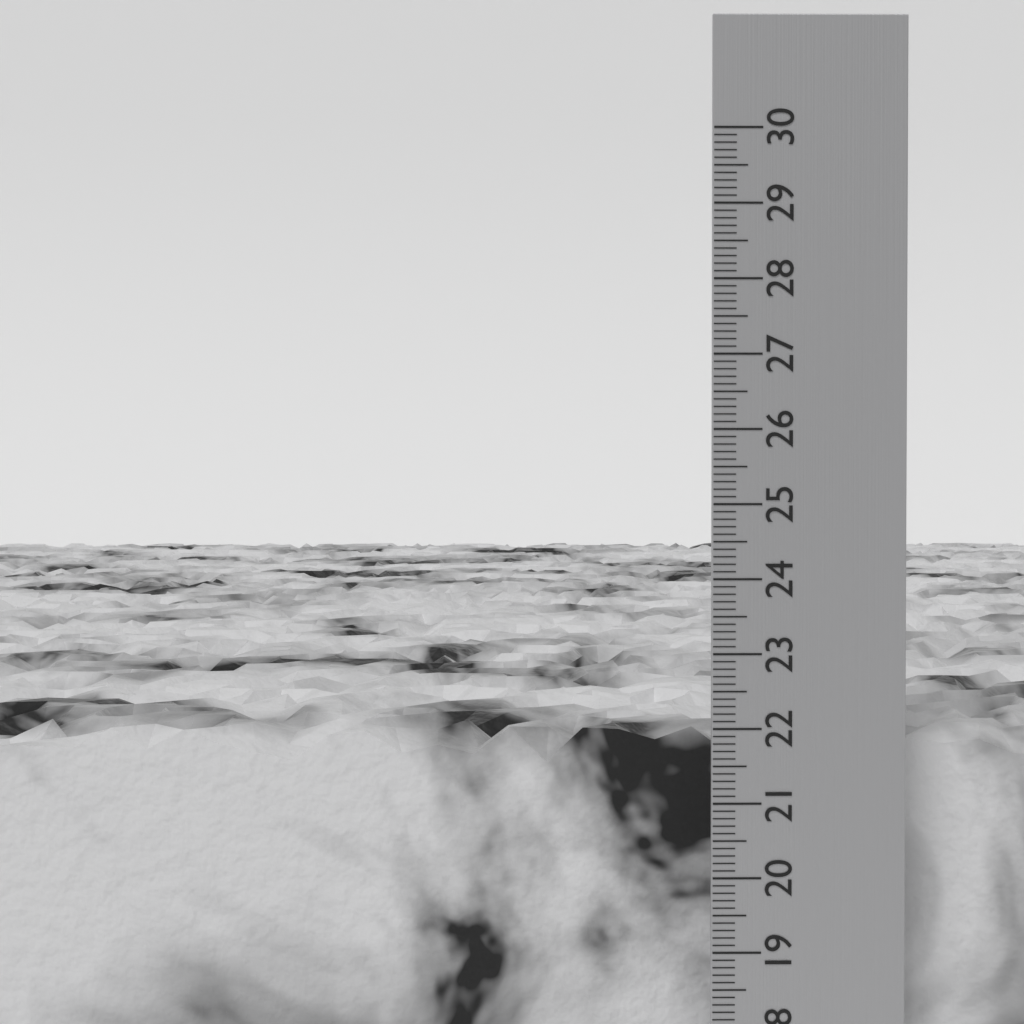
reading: 21.9 cm
